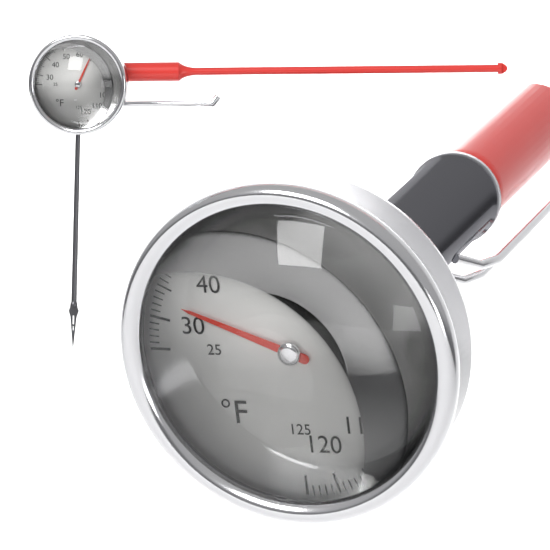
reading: 33 °F
